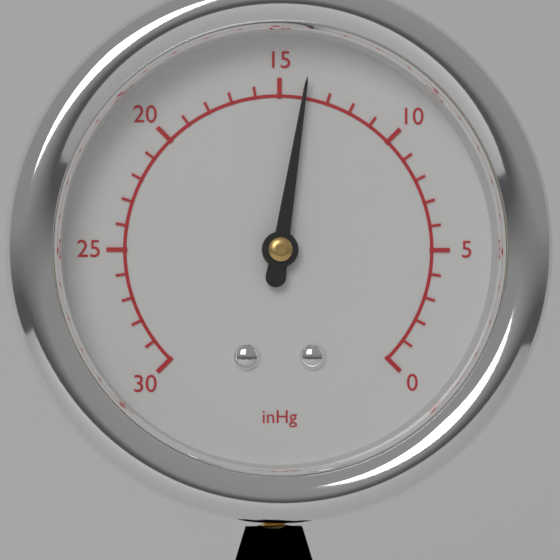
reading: 14 inHg
